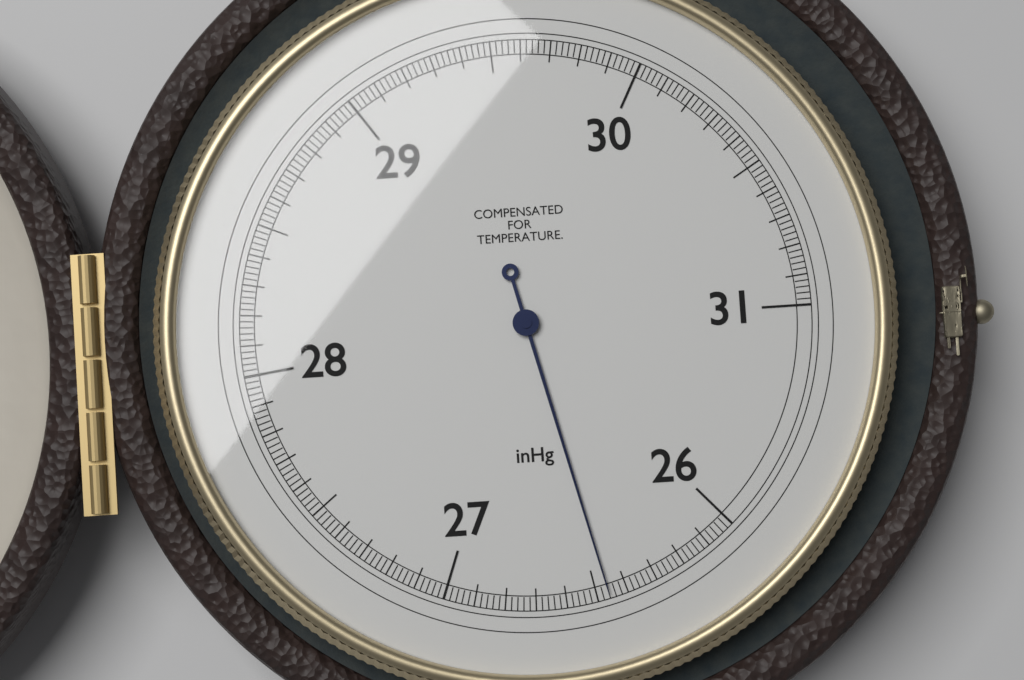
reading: 26.46 inHg
